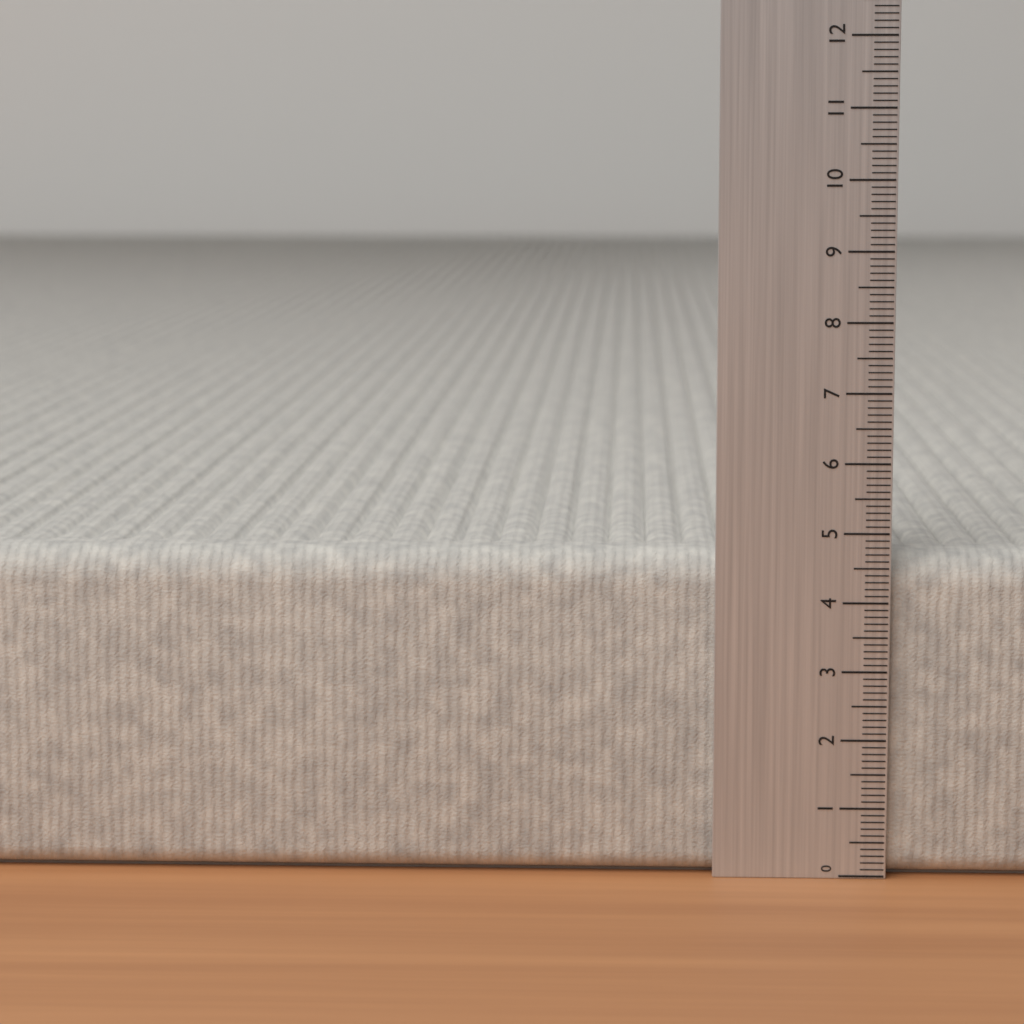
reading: 4.7 (no unit)
